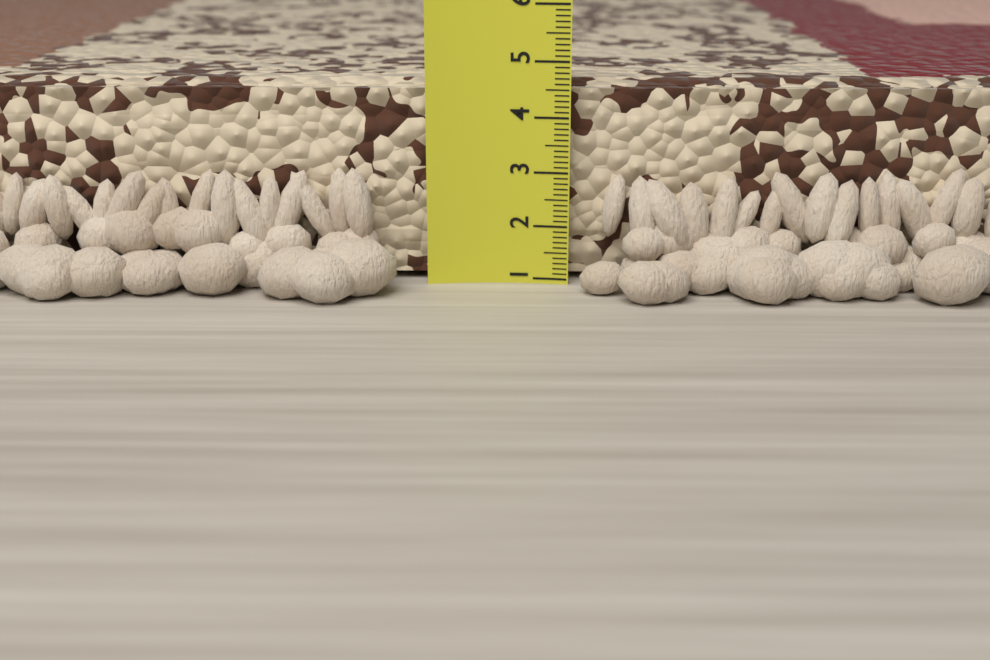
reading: 4.6 (no unit)
